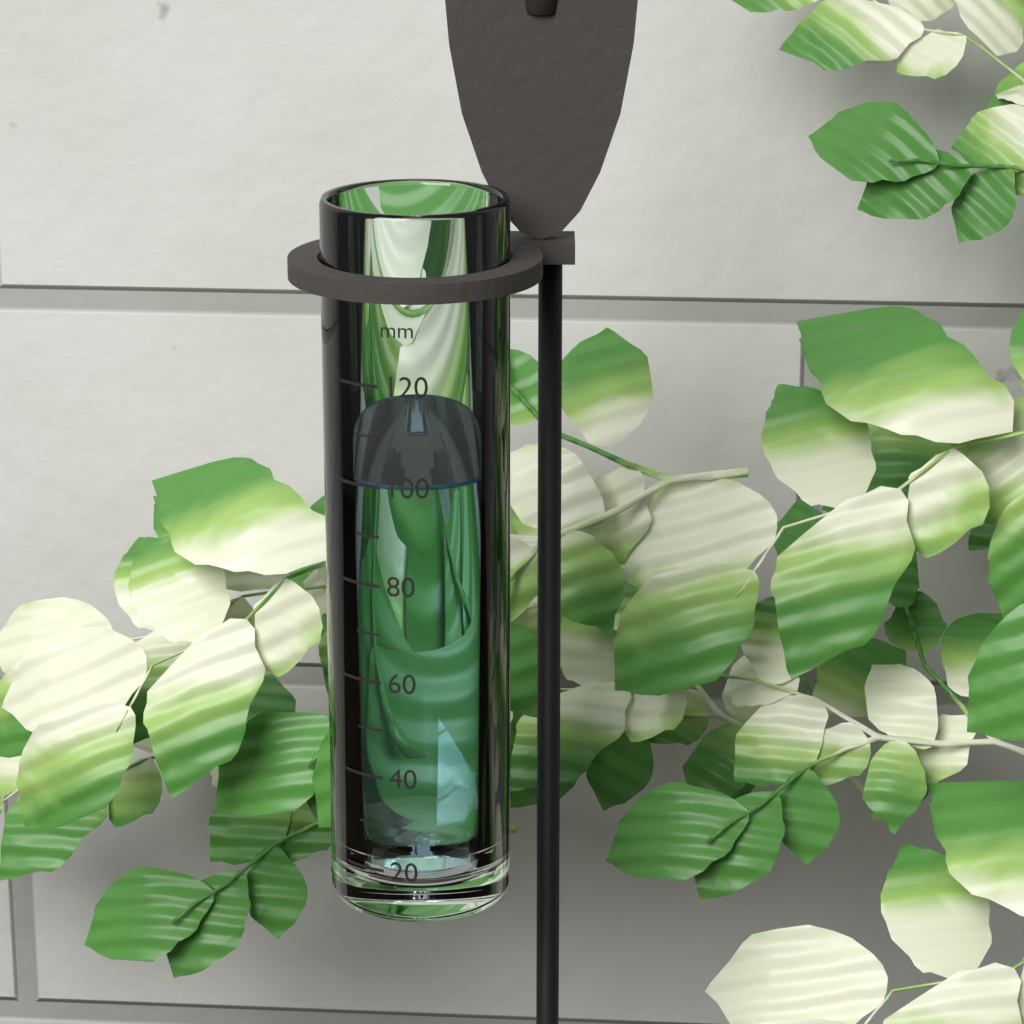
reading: 100 mm
